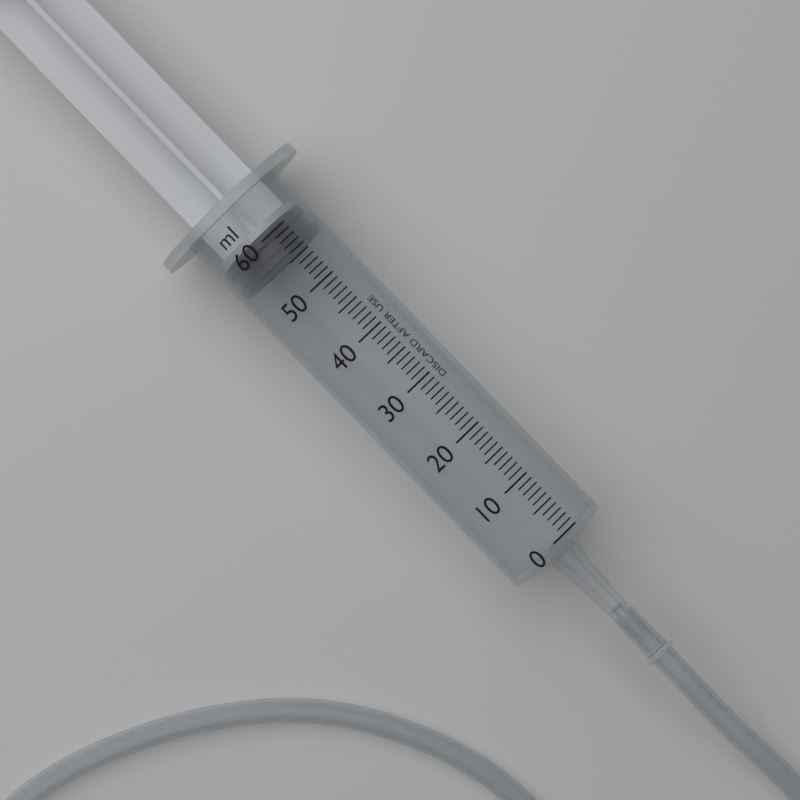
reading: 56 ml
